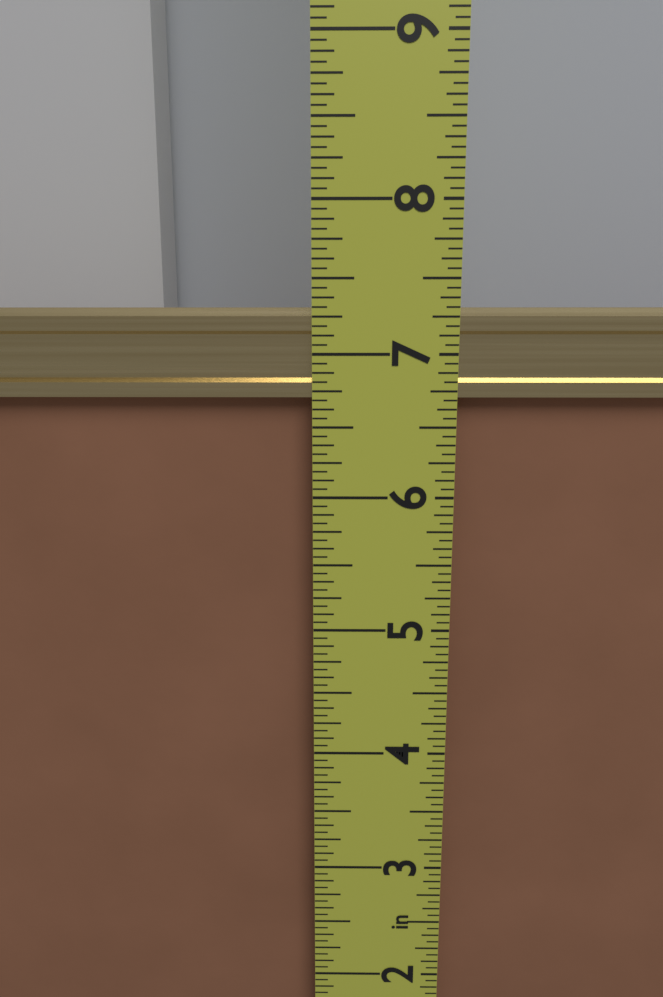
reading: 7.3125 in
